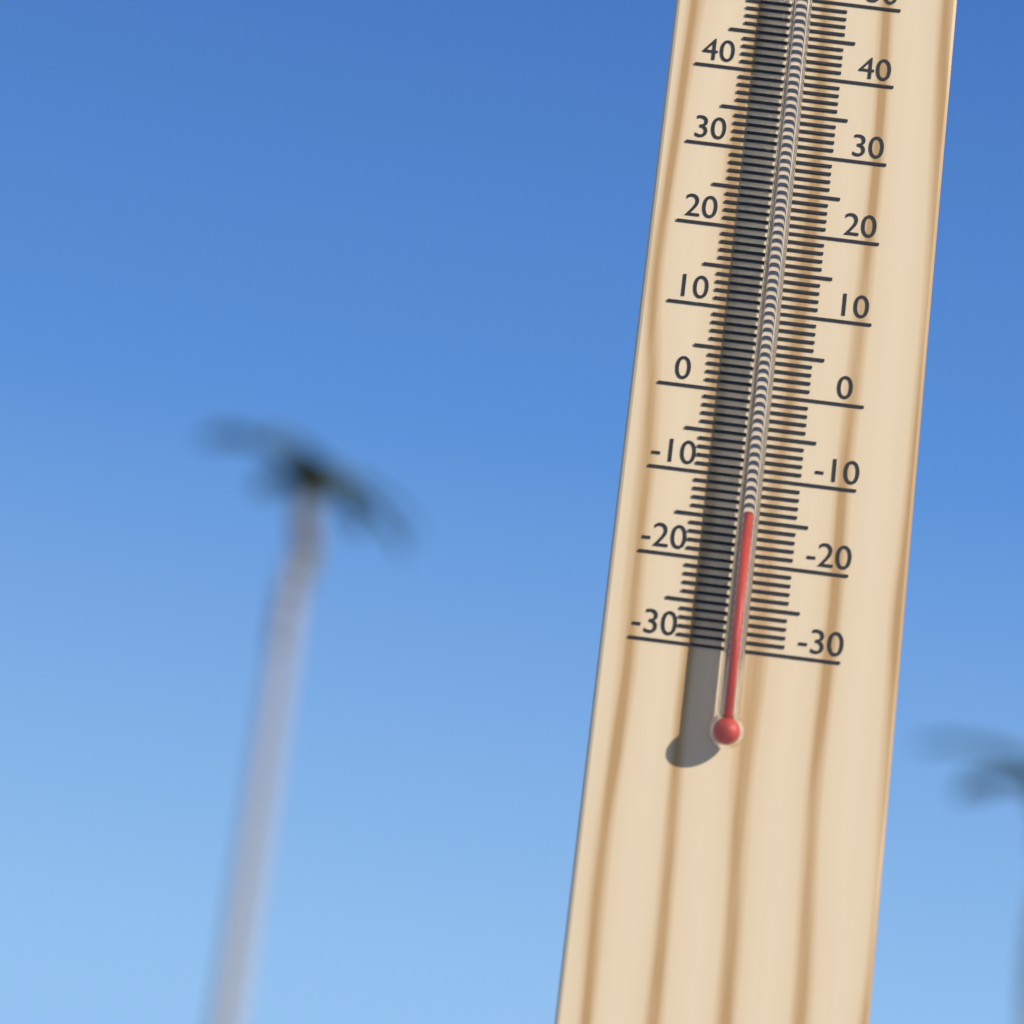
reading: -15 °C
